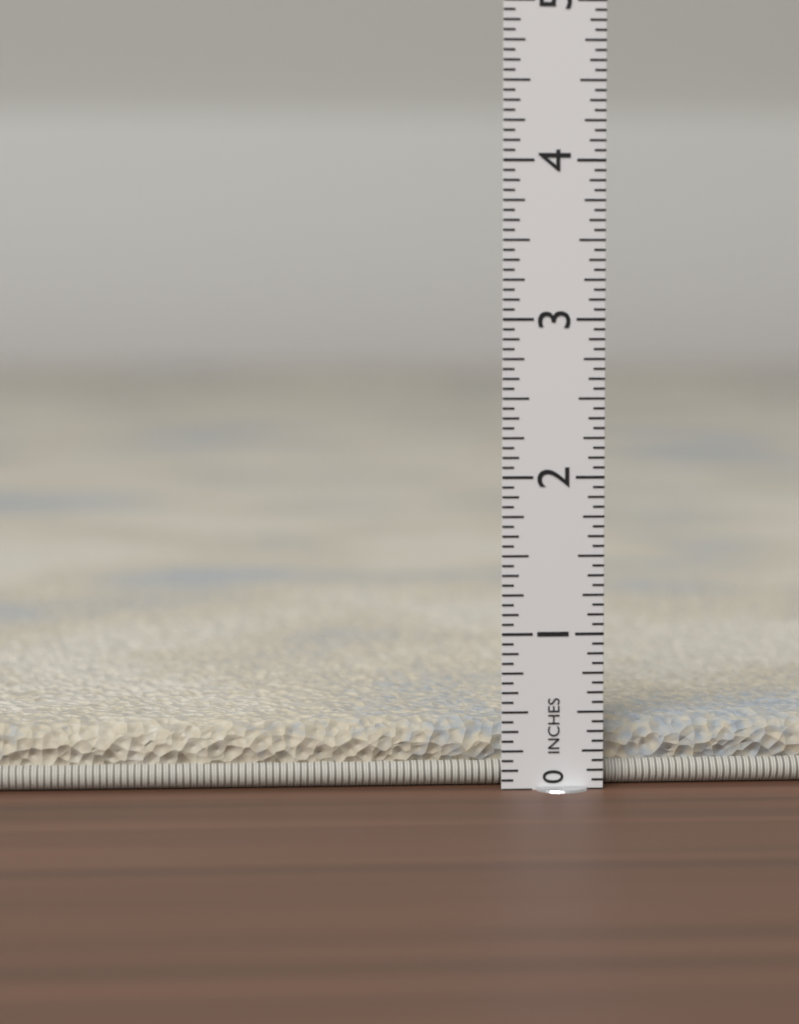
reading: 0.4375 in
